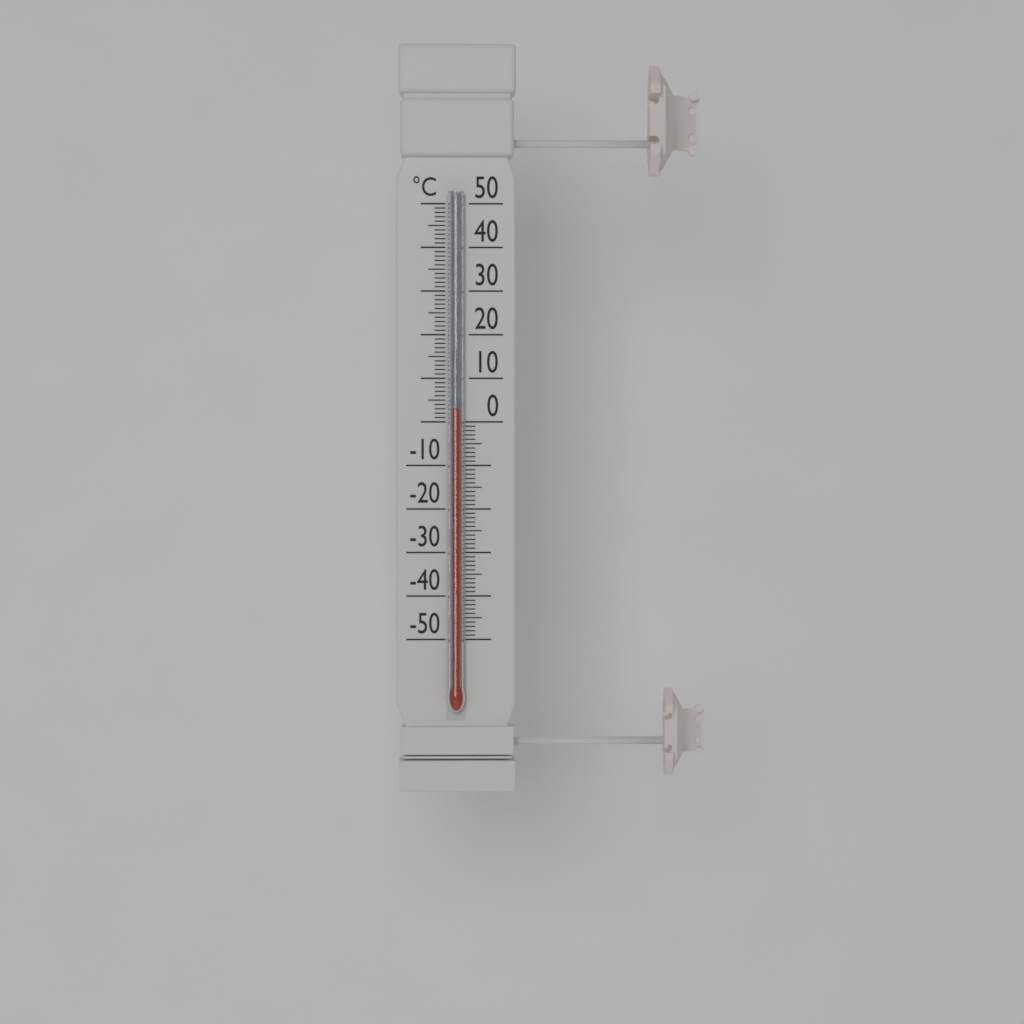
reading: 3 °C
